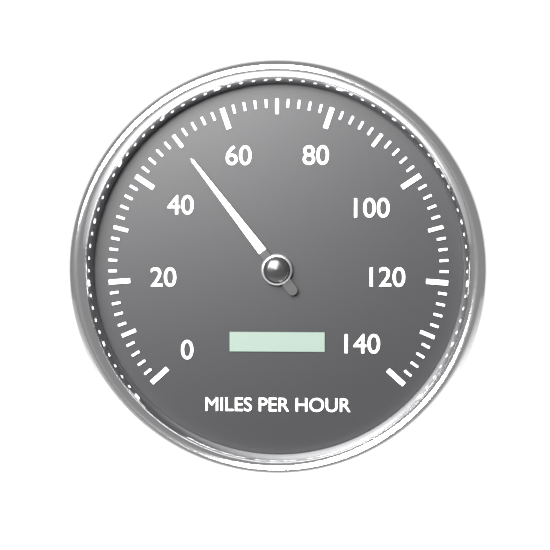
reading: 50 mph
